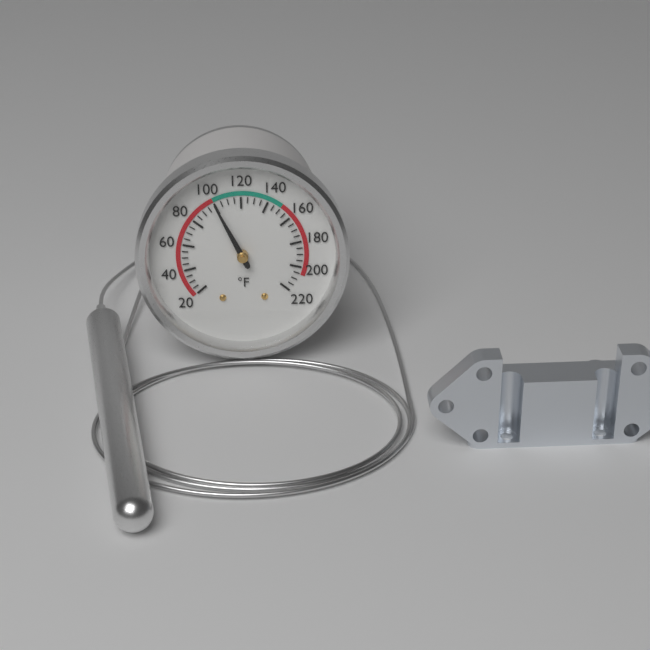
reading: 100 °F
